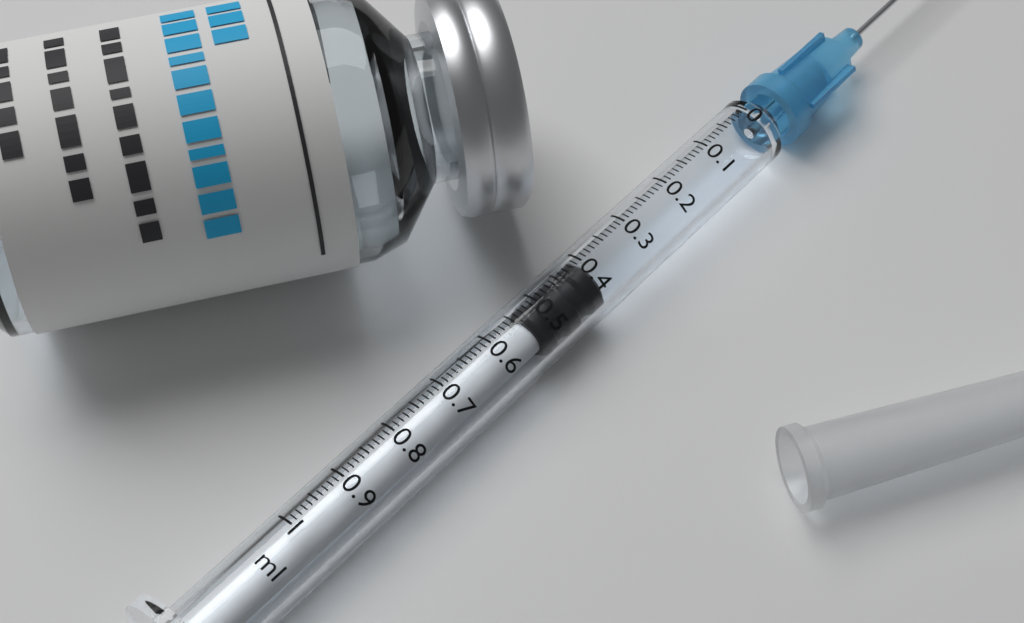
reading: 0.40 ml
